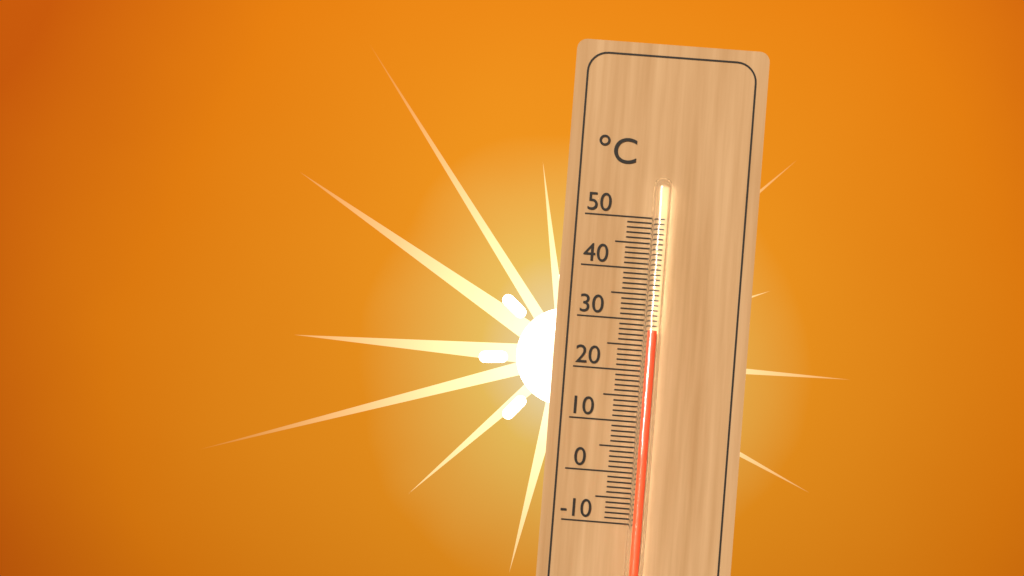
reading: 28 °C
